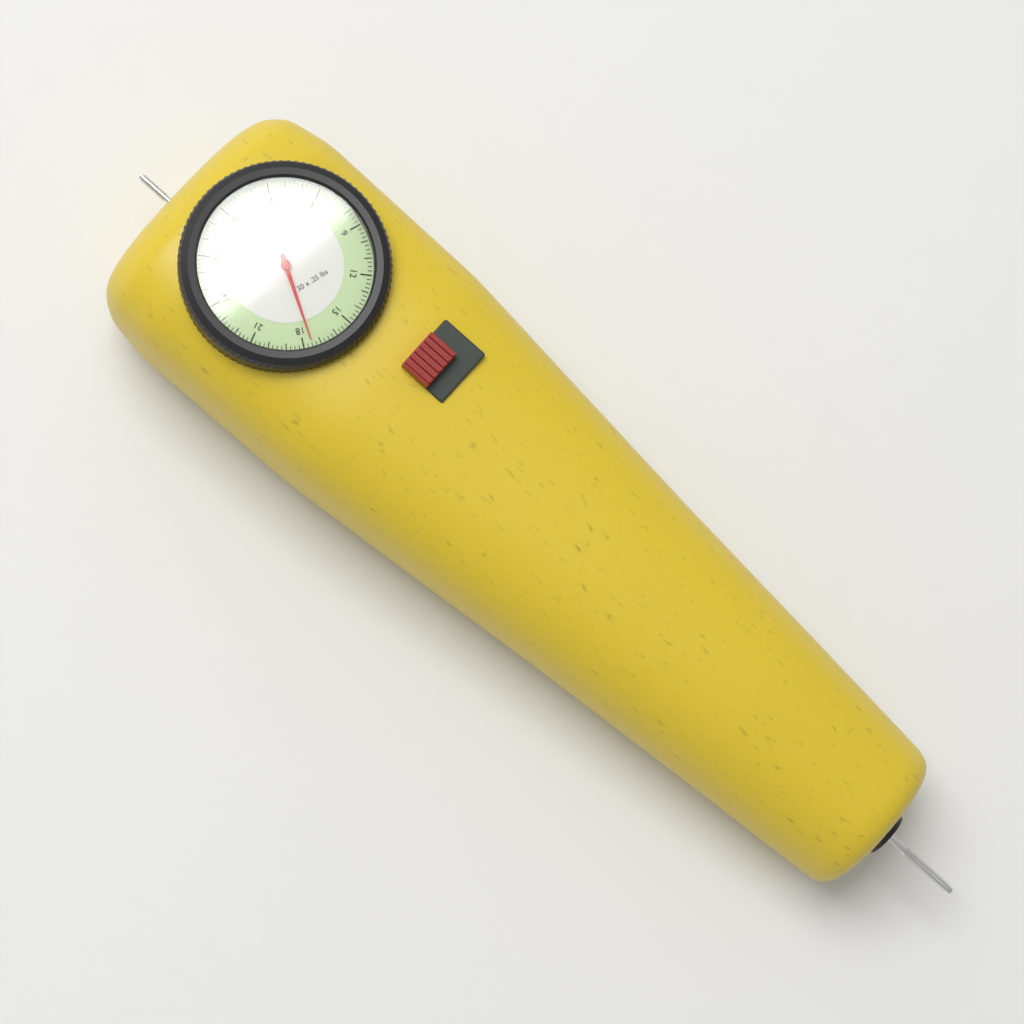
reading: 17.50 lbs
